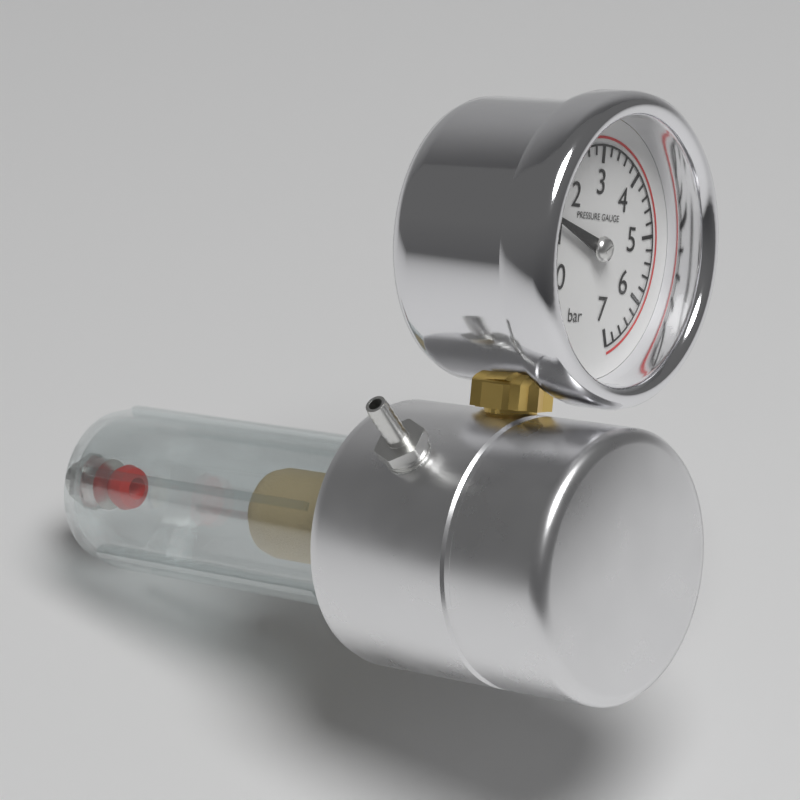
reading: 1.2 bar
